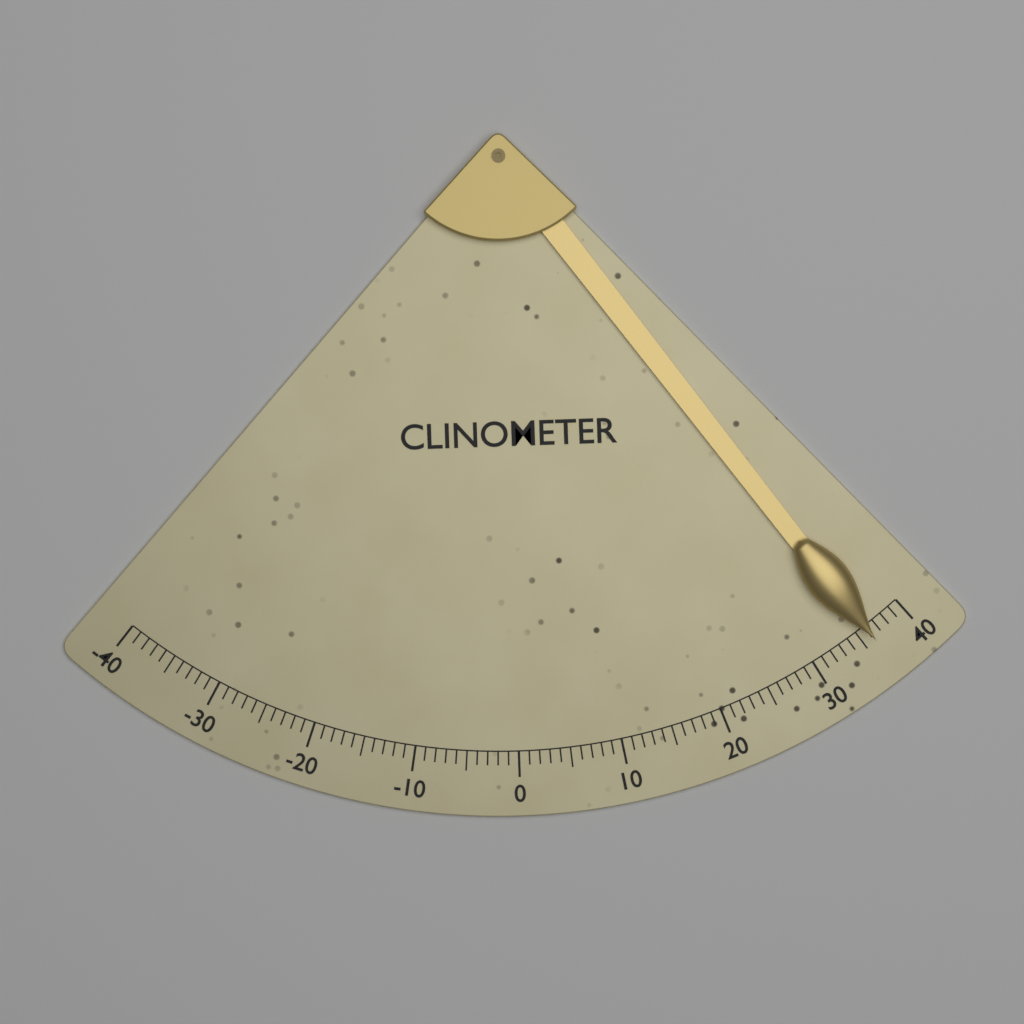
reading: 36 (no unit)
